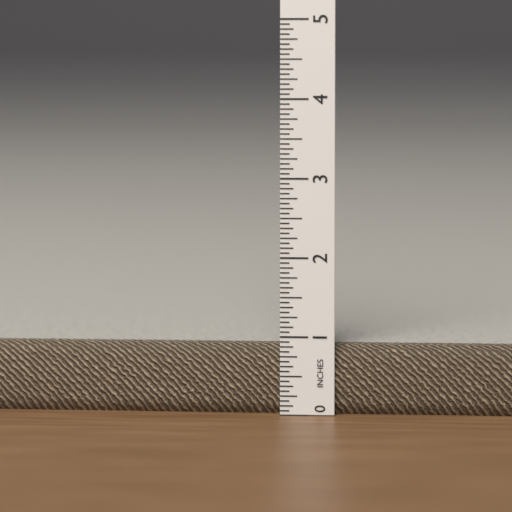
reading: 0.8750 in
